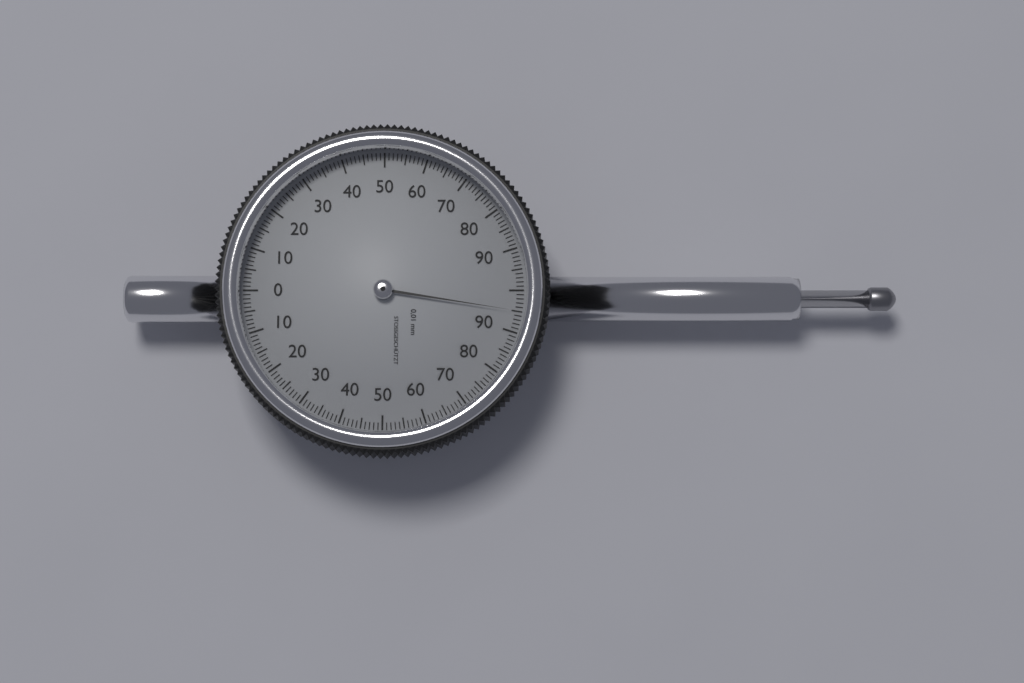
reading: 0.95 mm
